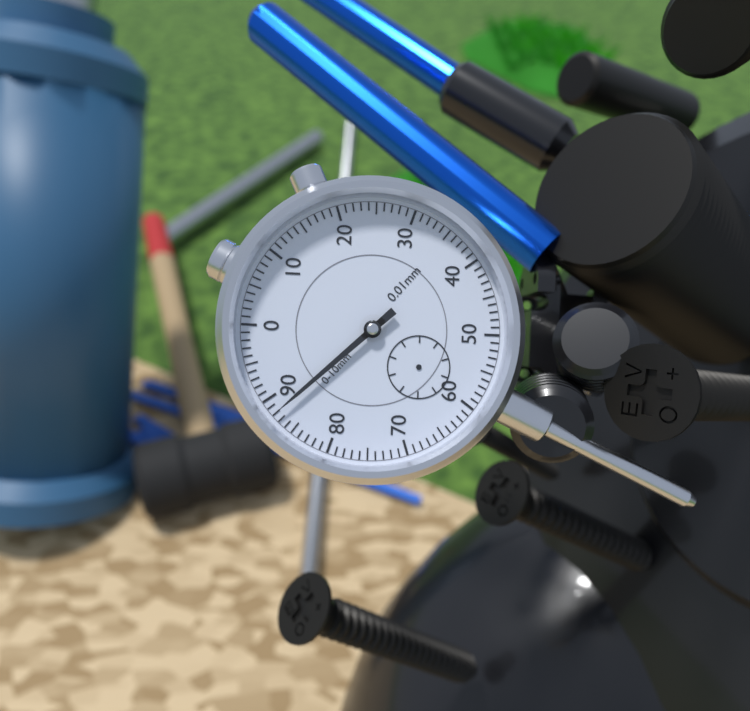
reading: 0.88 mm
